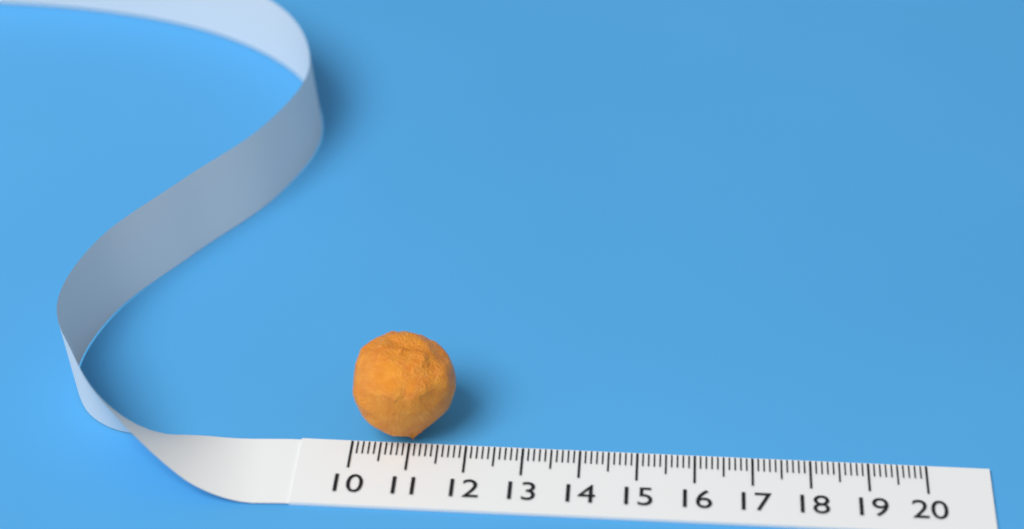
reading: 11.8 (no unit)
